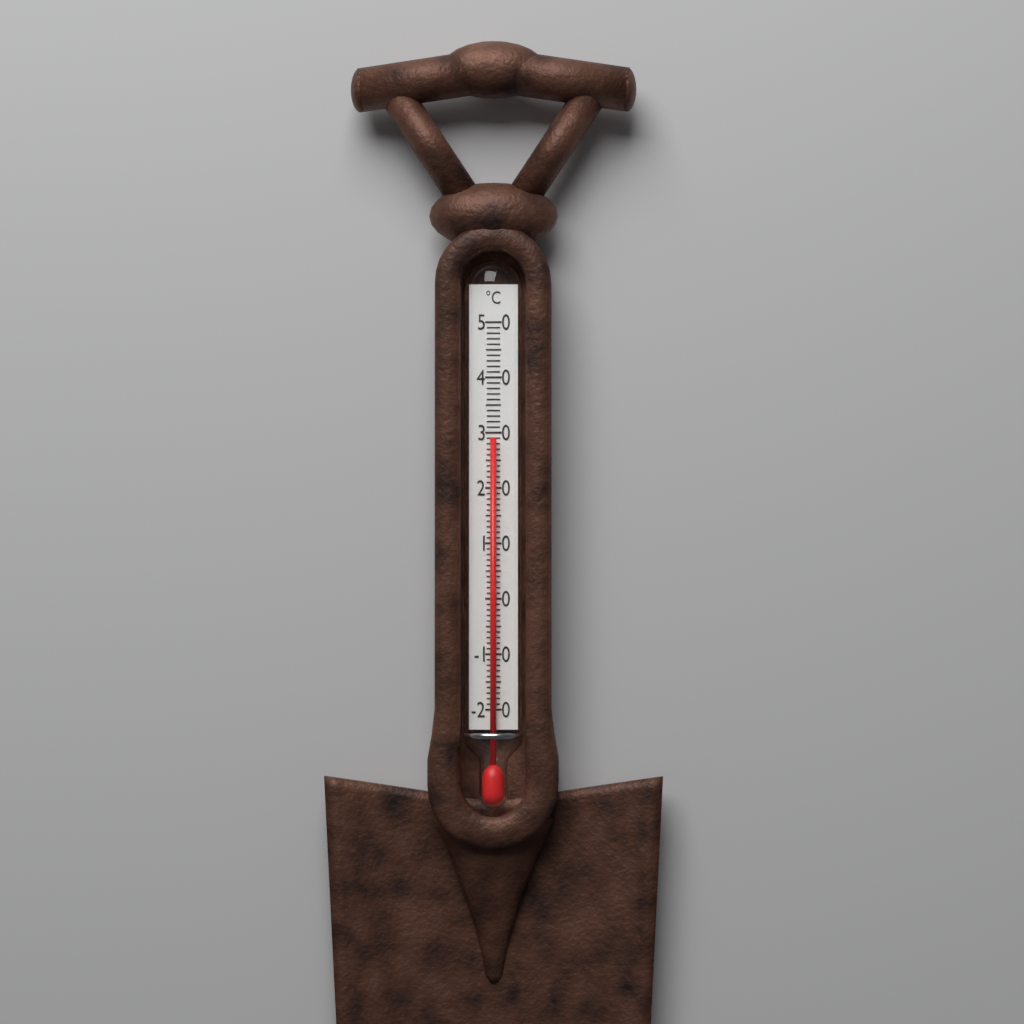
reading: 29 °C
